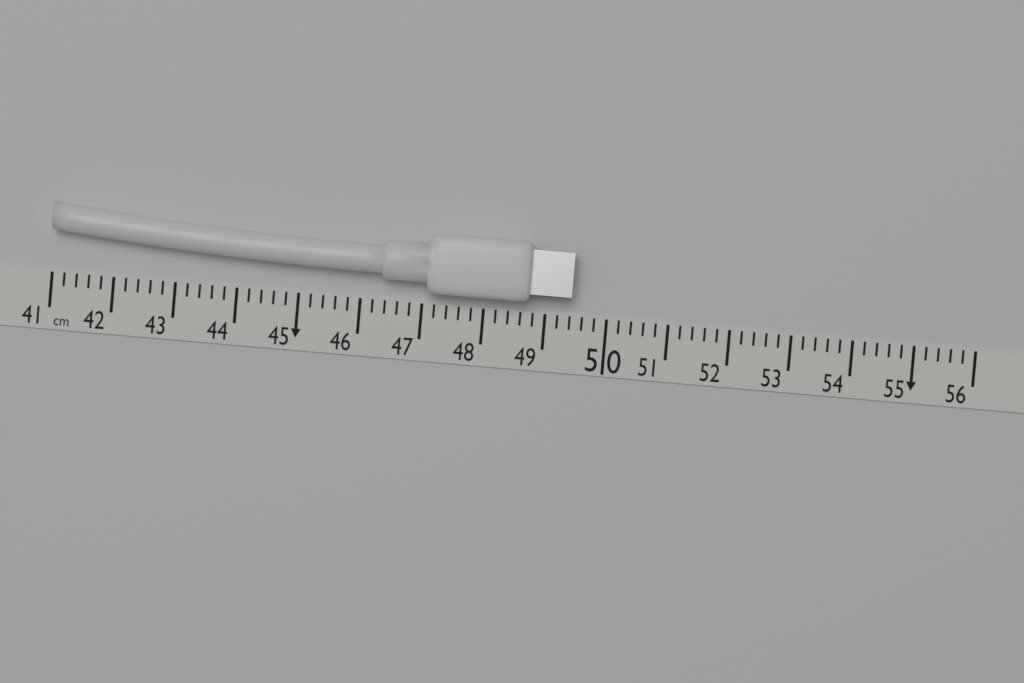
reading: 49.4 cm
